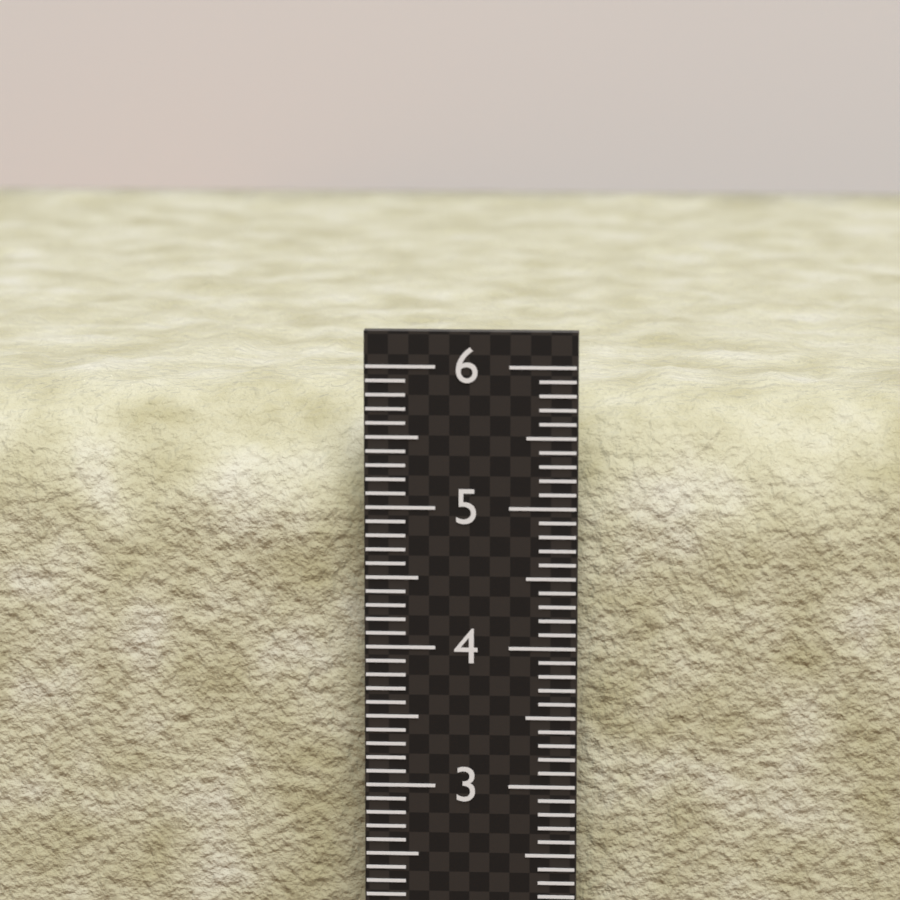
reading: 5.8 (no unit)
